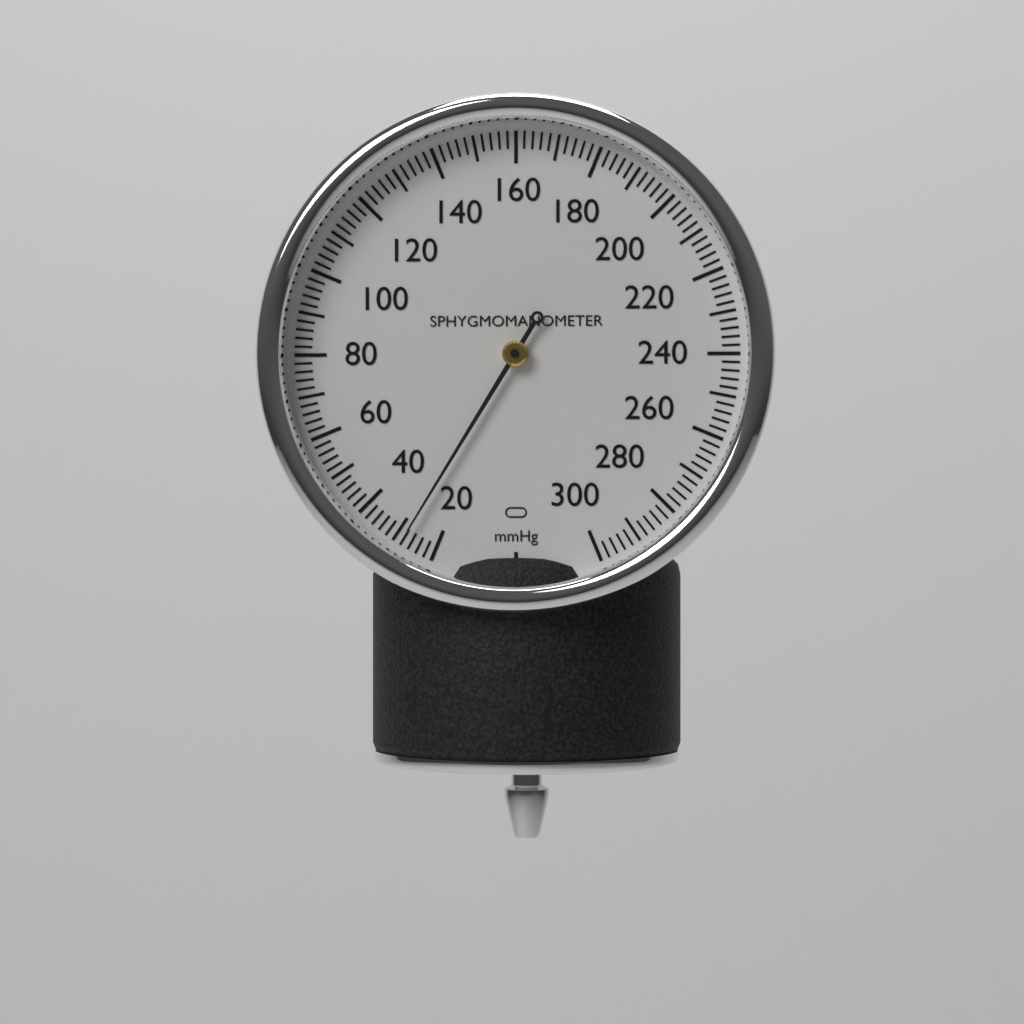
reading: 28 mmHg
